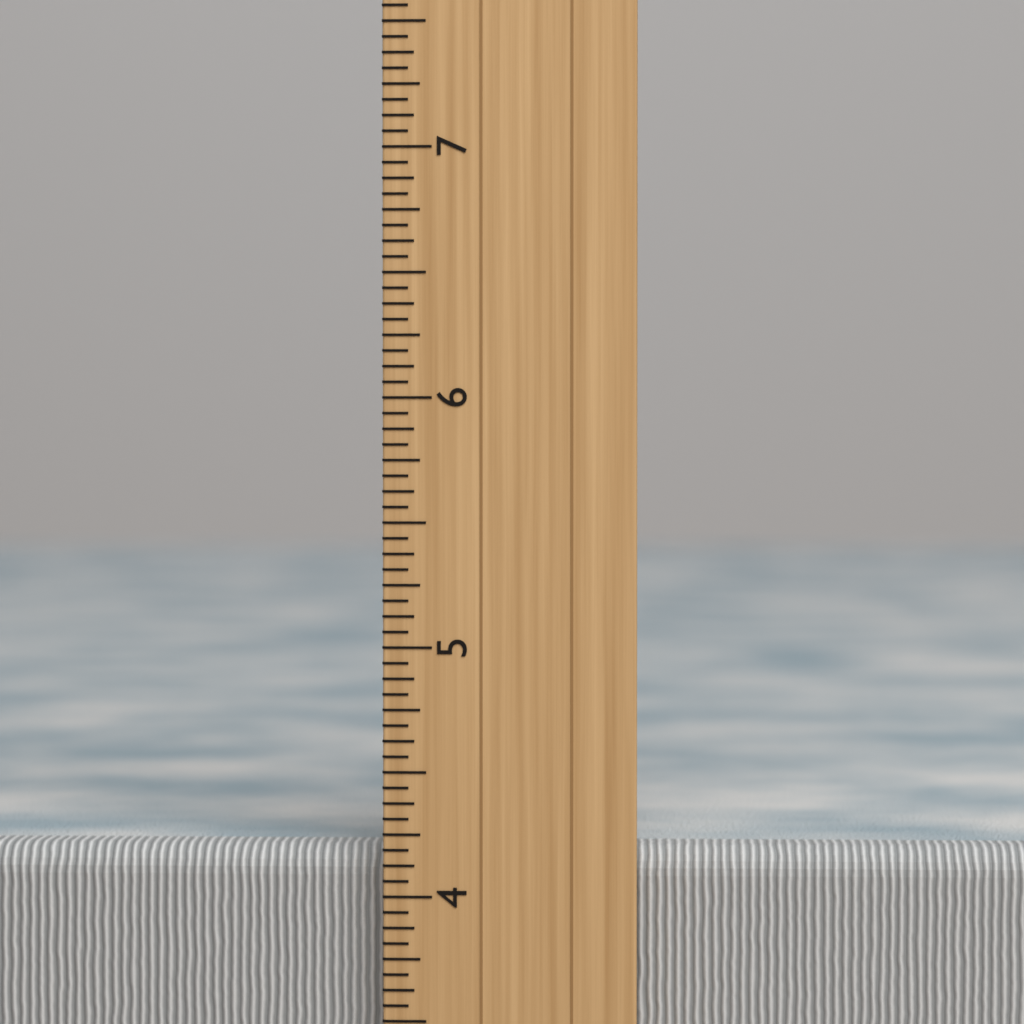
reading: 4.1875 inch
